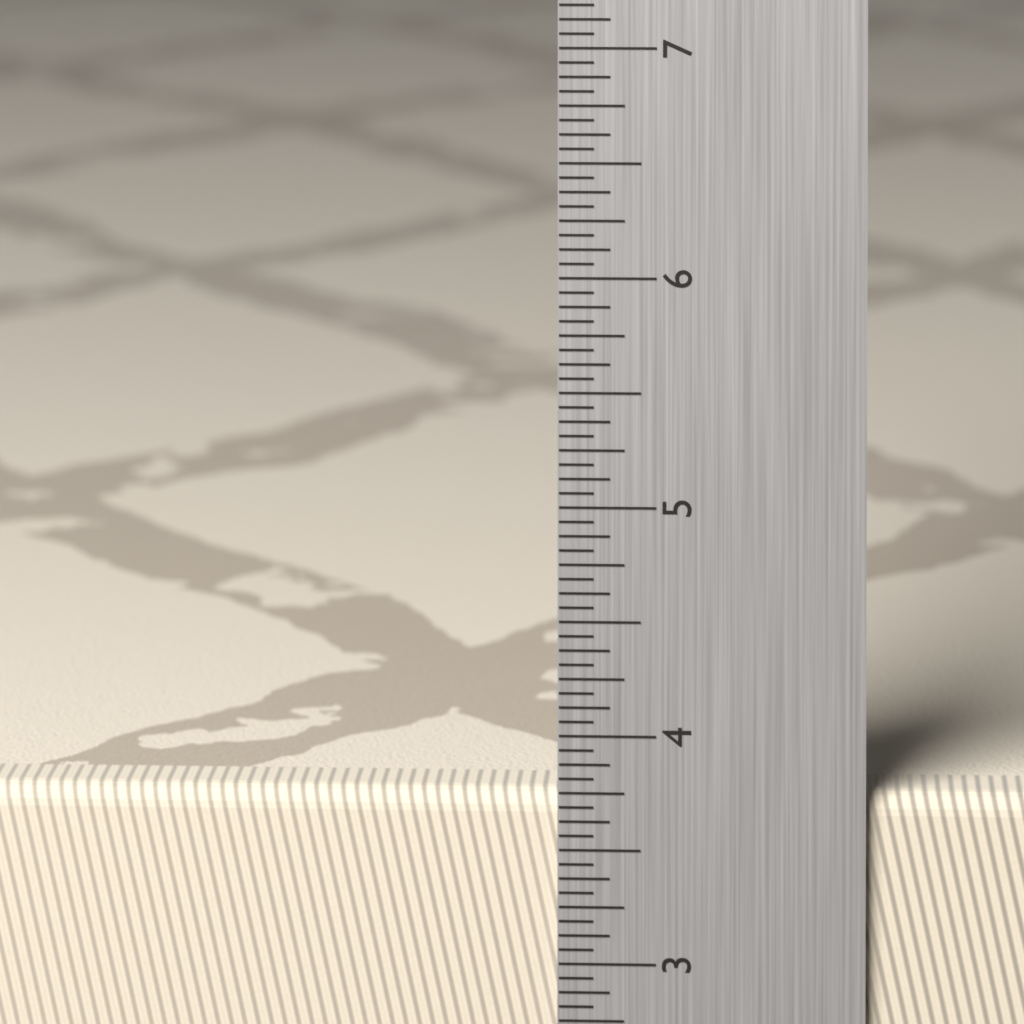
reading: 3.7500 in
